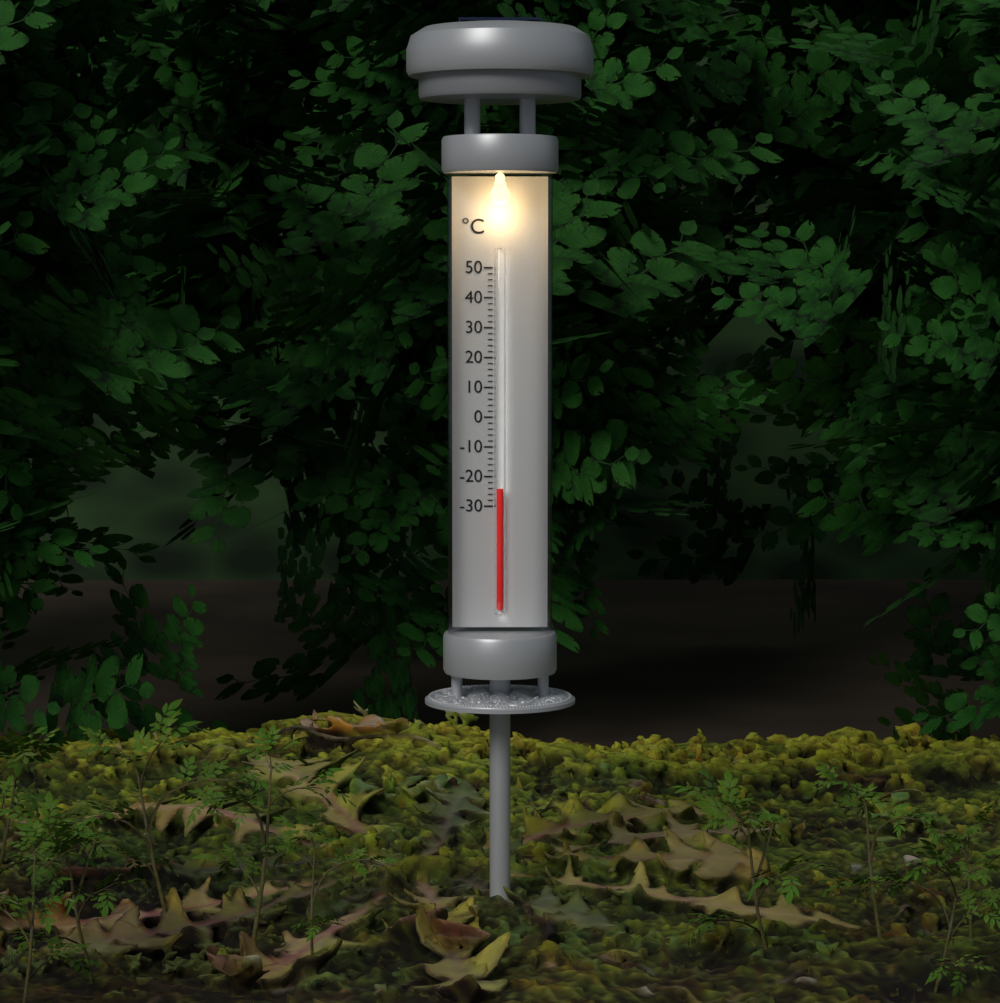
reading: -24 °C
